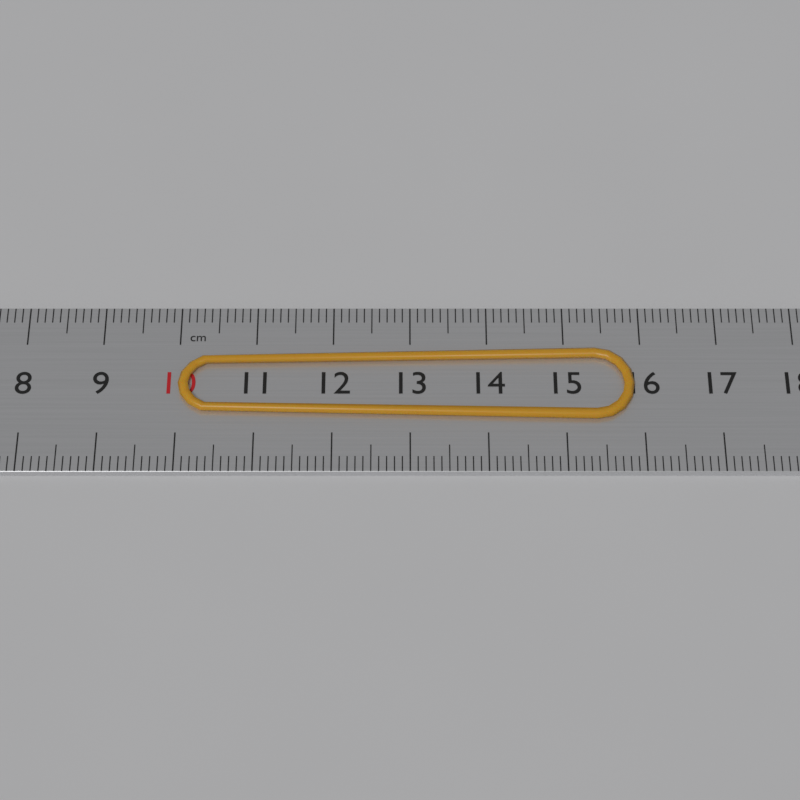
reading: 15.9 cm
